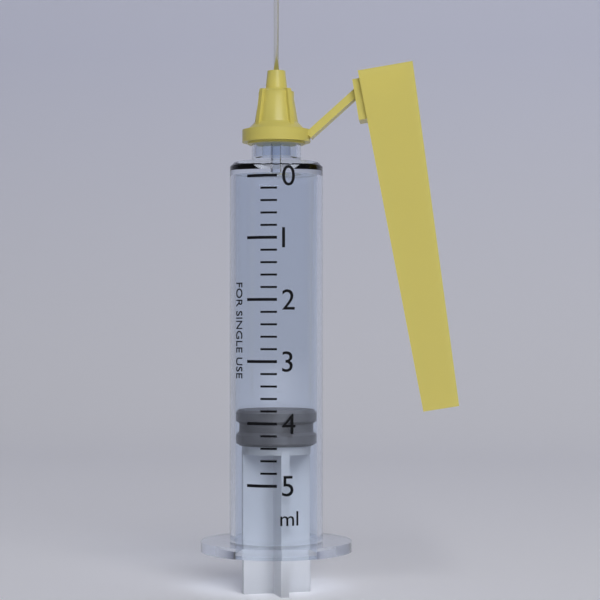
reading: 3.8 ml
